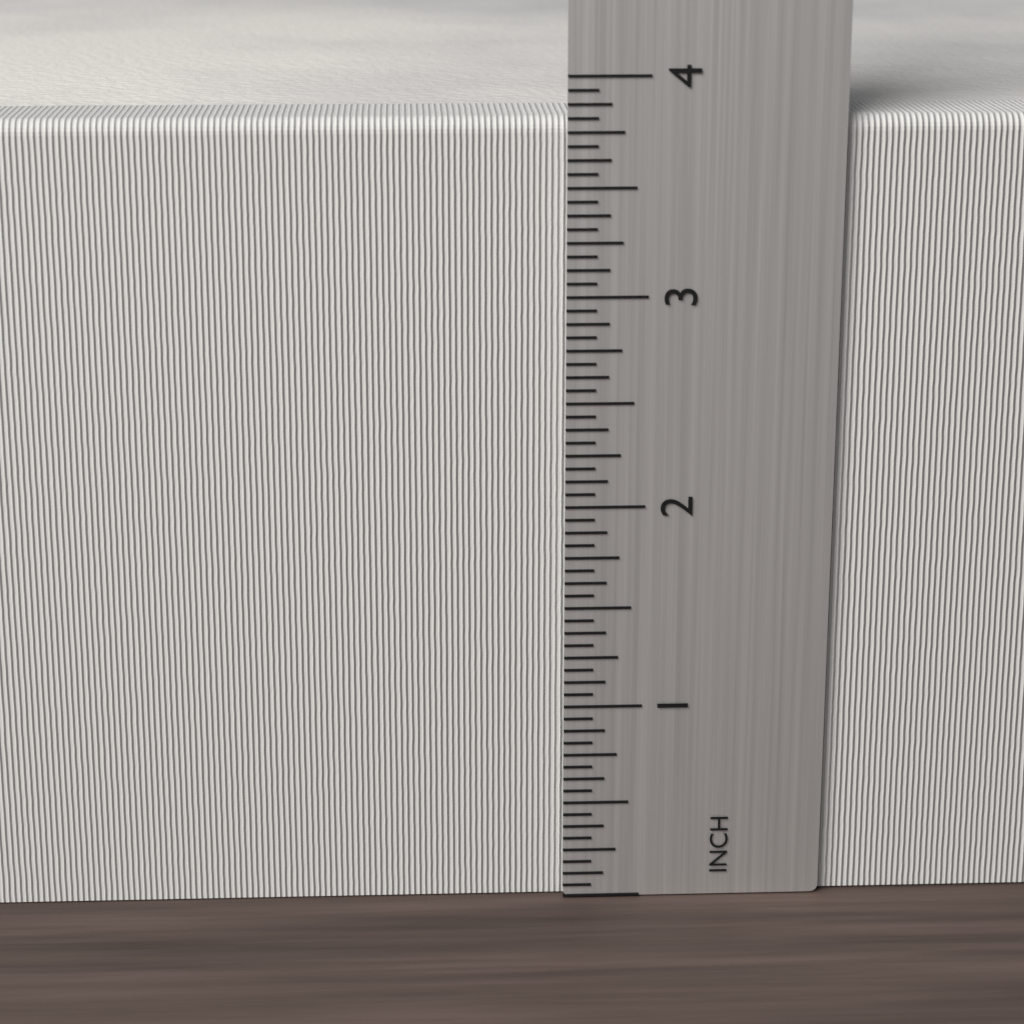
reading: 3.8125 inch
